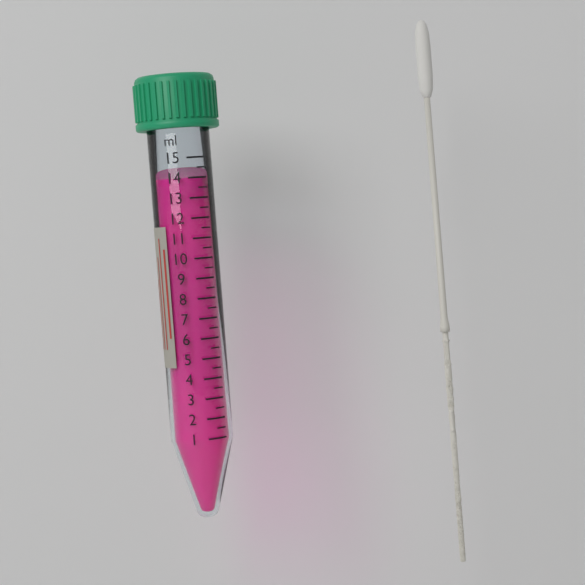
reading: 14.0 ml
